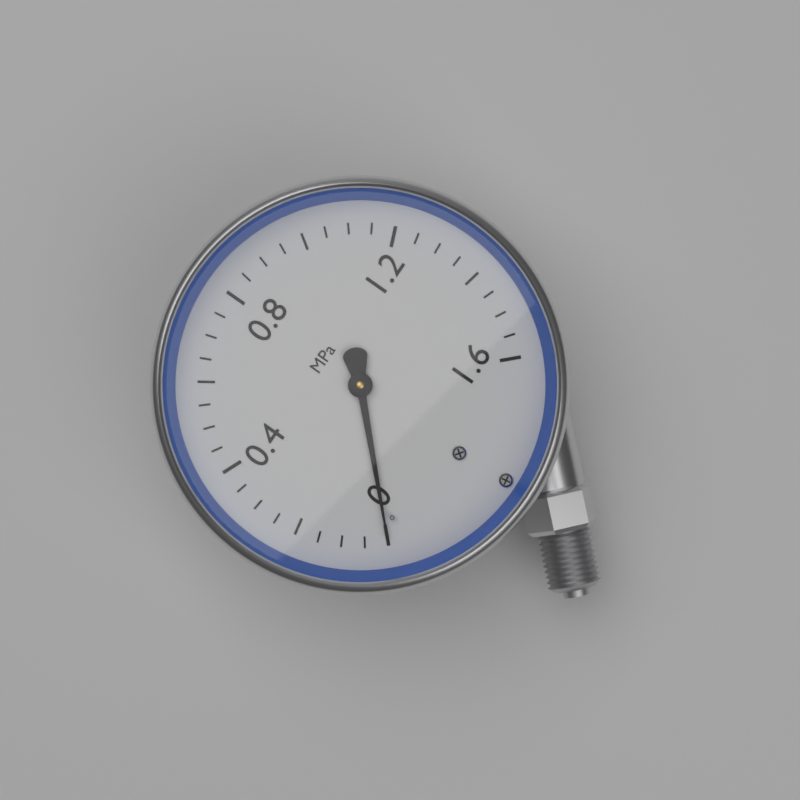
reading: 0.00 MPa
